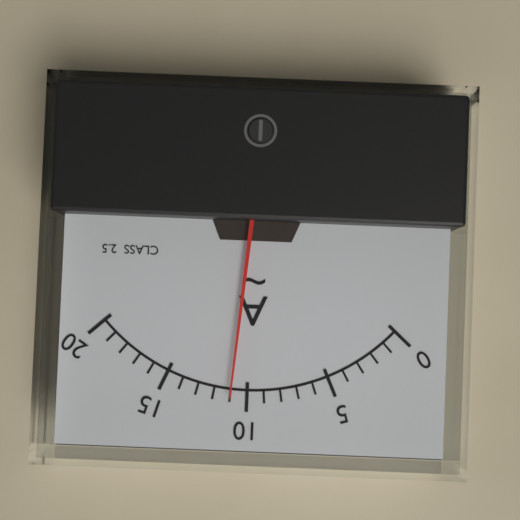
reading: 11 A
